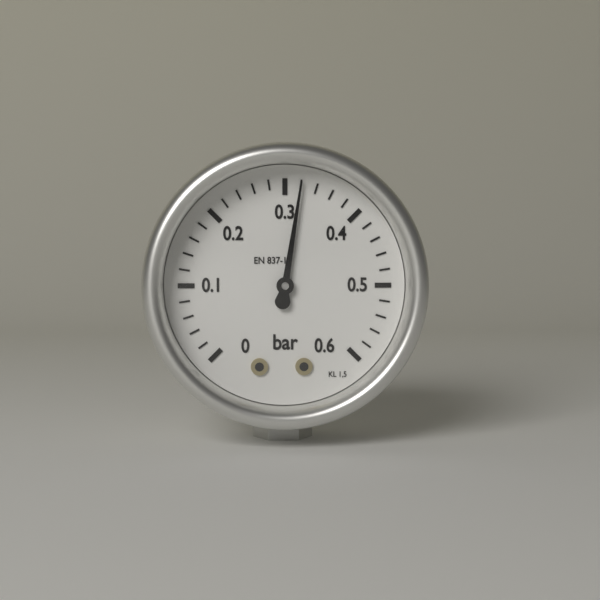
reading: 0.32 bar
